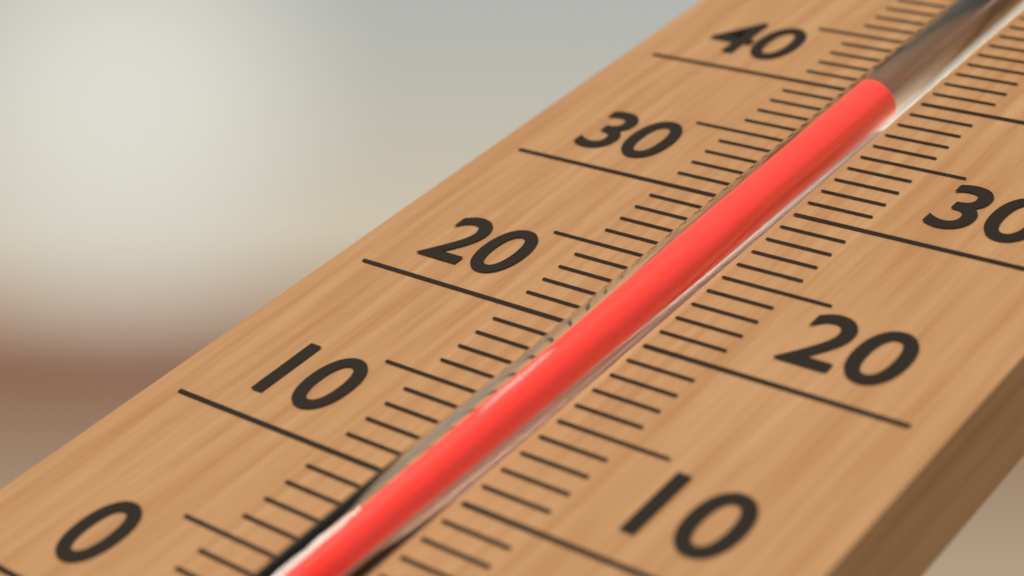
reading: 39 (no unit)
